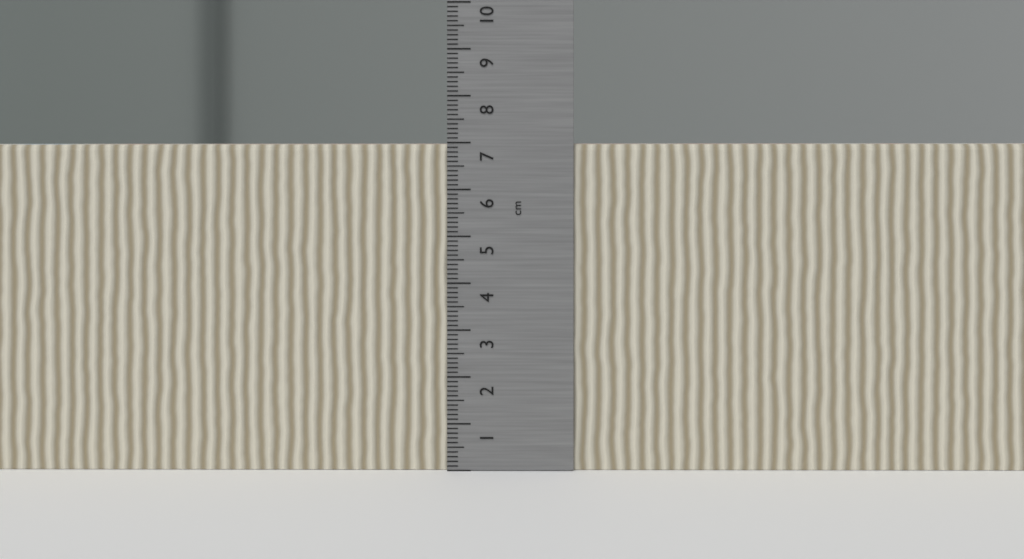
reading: 7.0 cm
